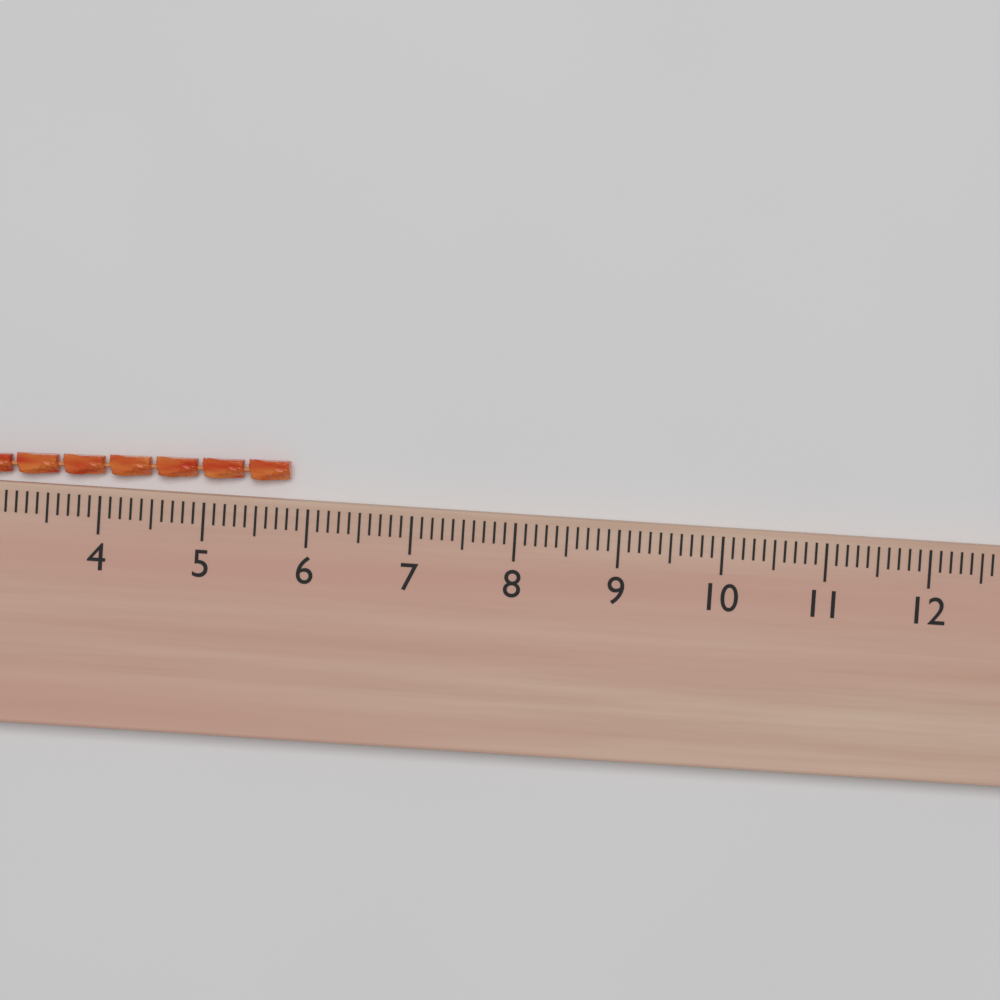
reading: 5.8 (no unit)
